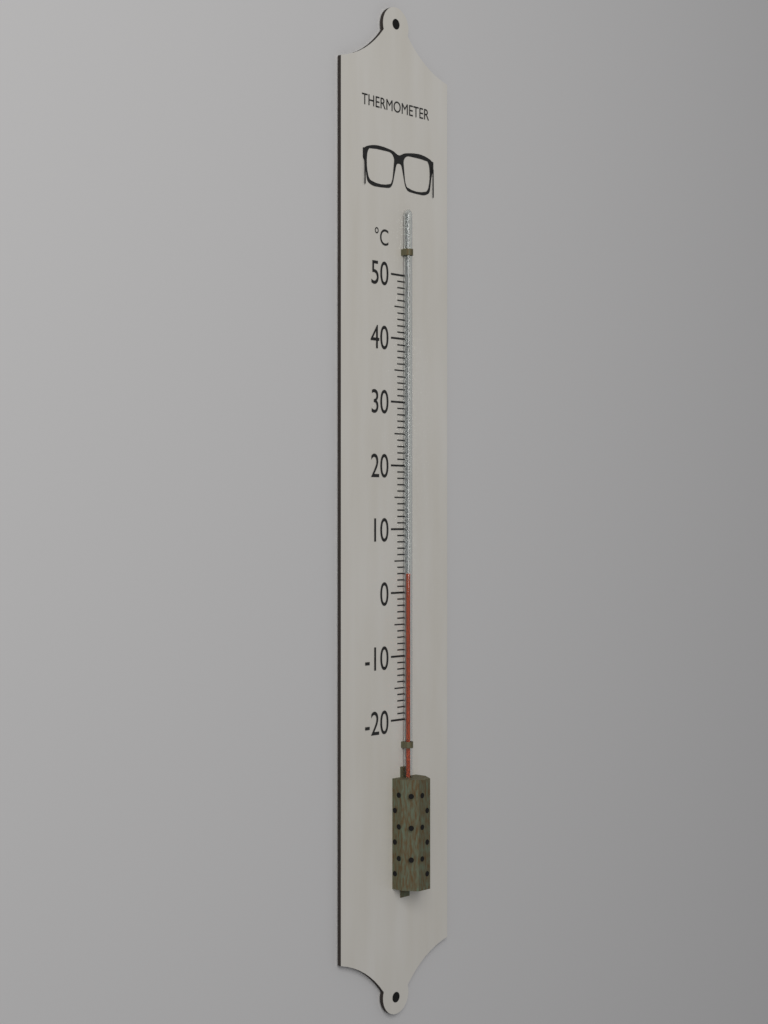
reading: 3 °C
